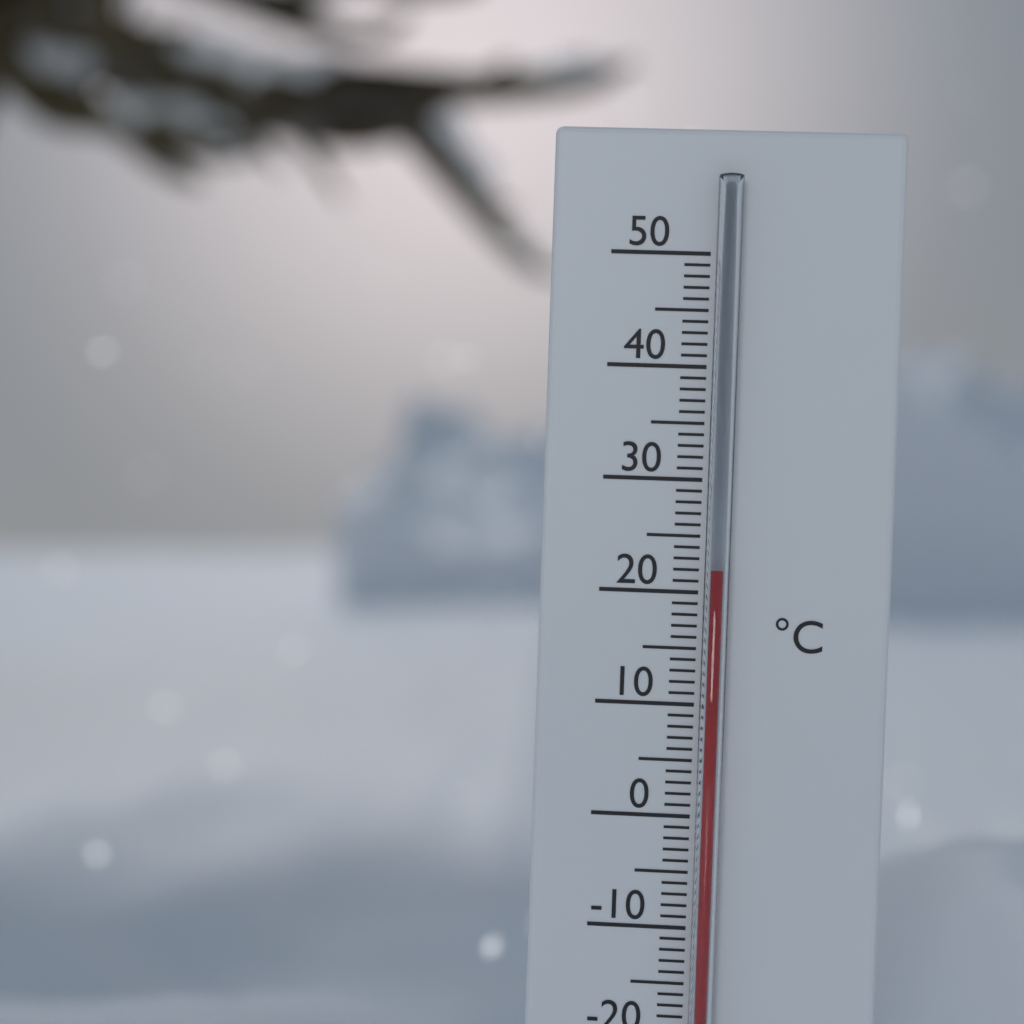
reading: 22 °C
